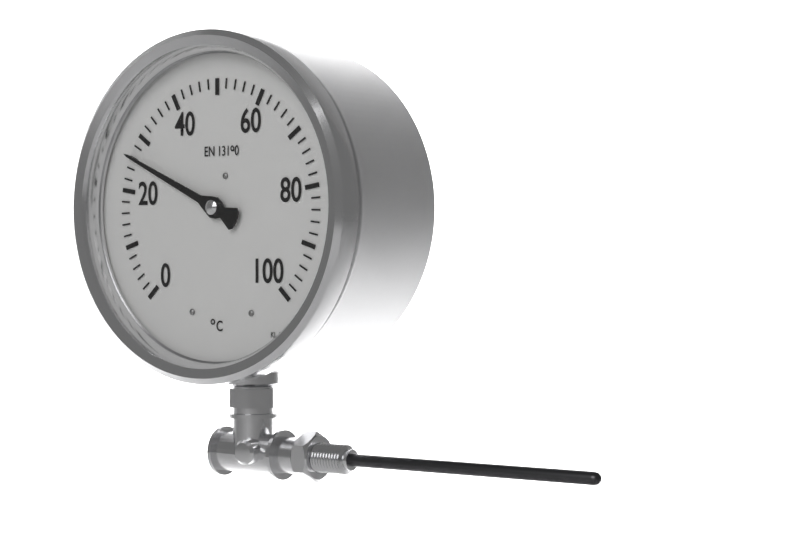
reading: 26 °C
